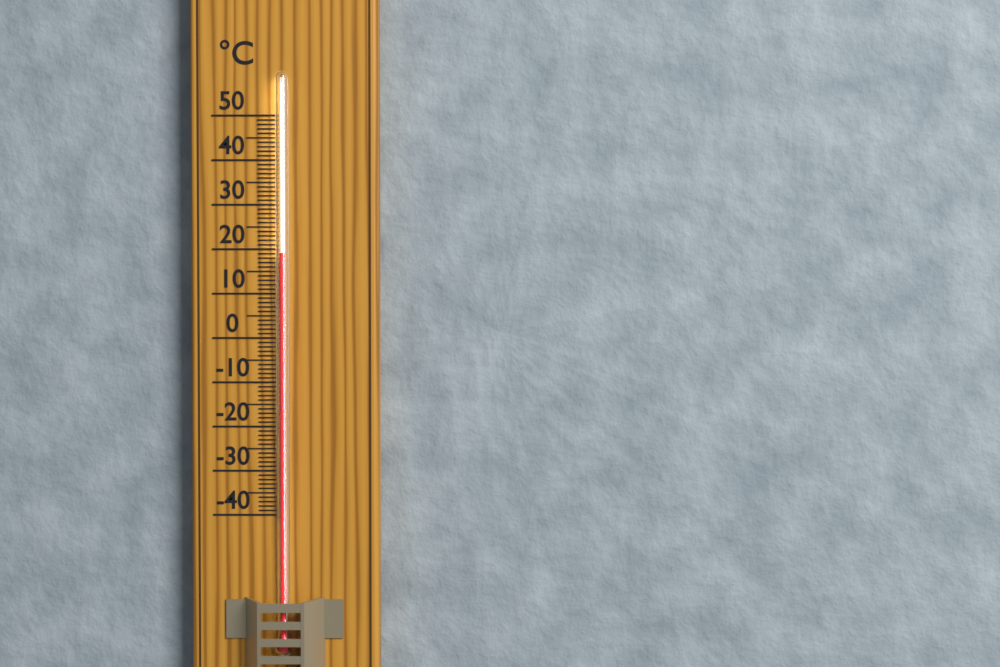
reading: 19 °C
